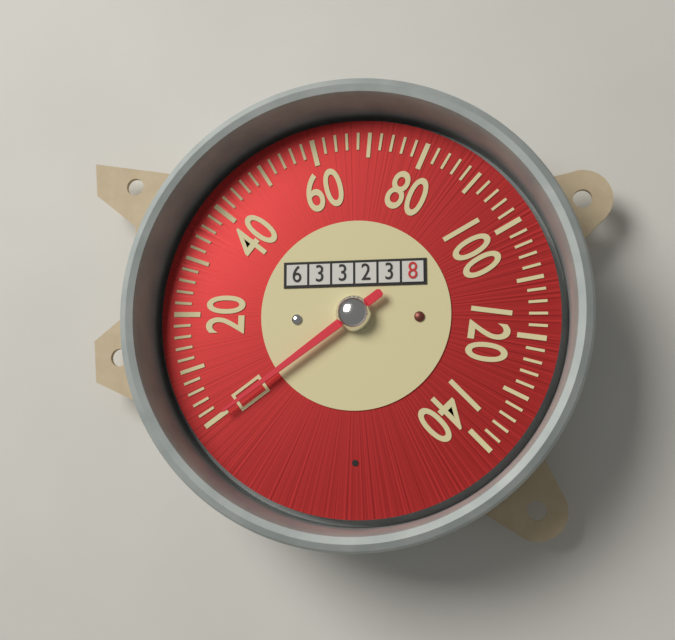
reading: 0 (no unit)
